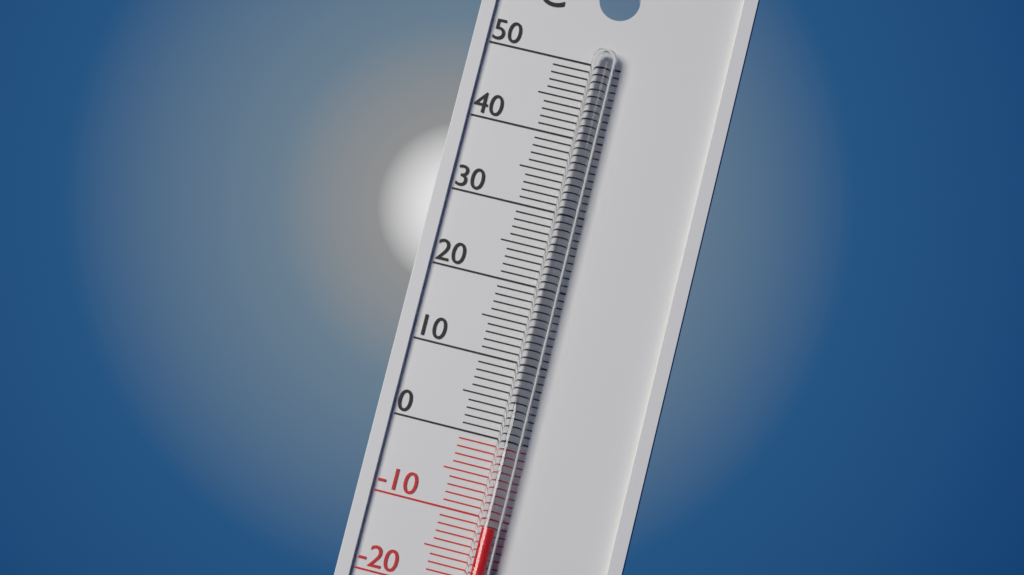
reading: -11 °C
